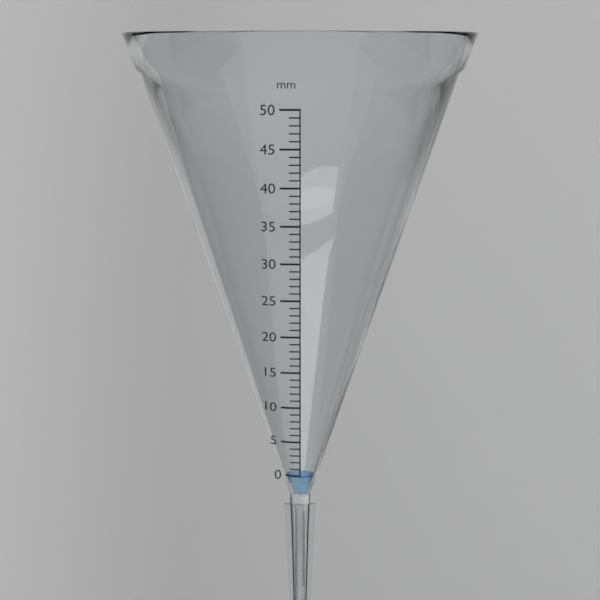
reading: 0 mm
